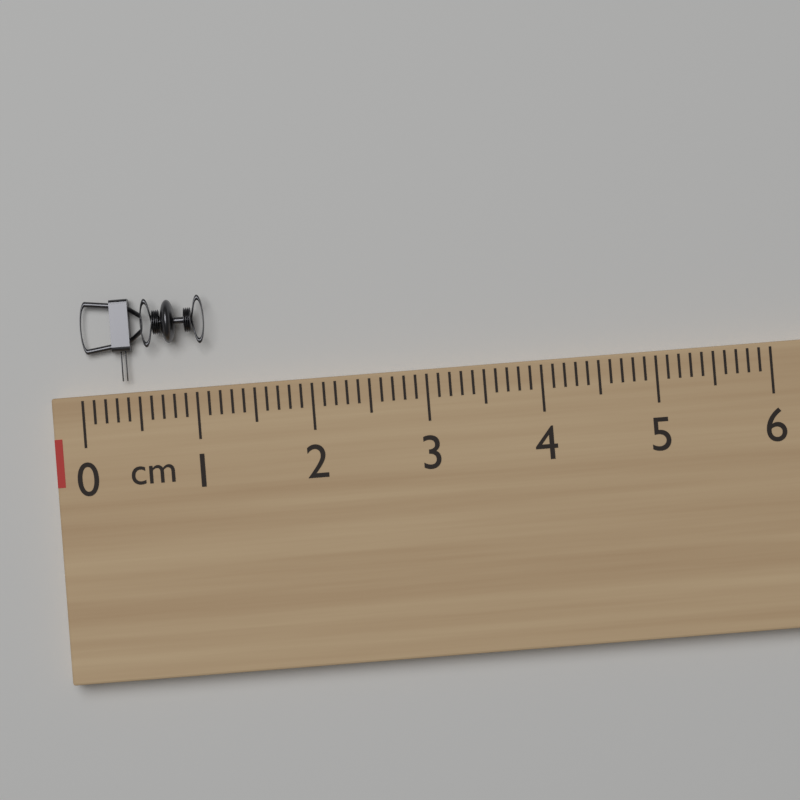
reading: 1.1 cm
